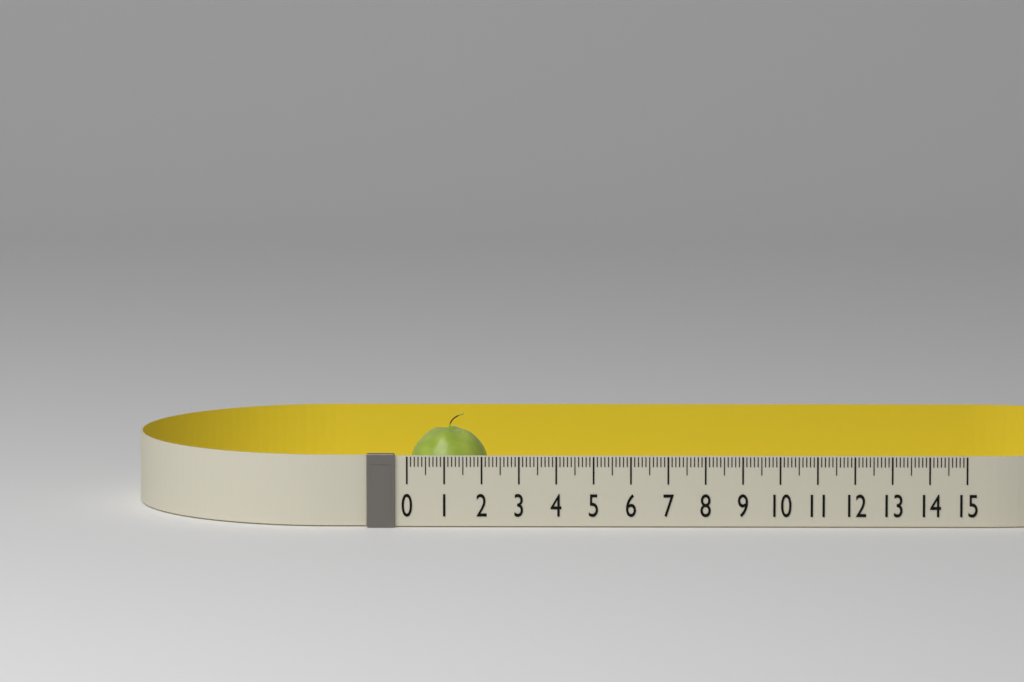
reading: 2.1 (no unit)
